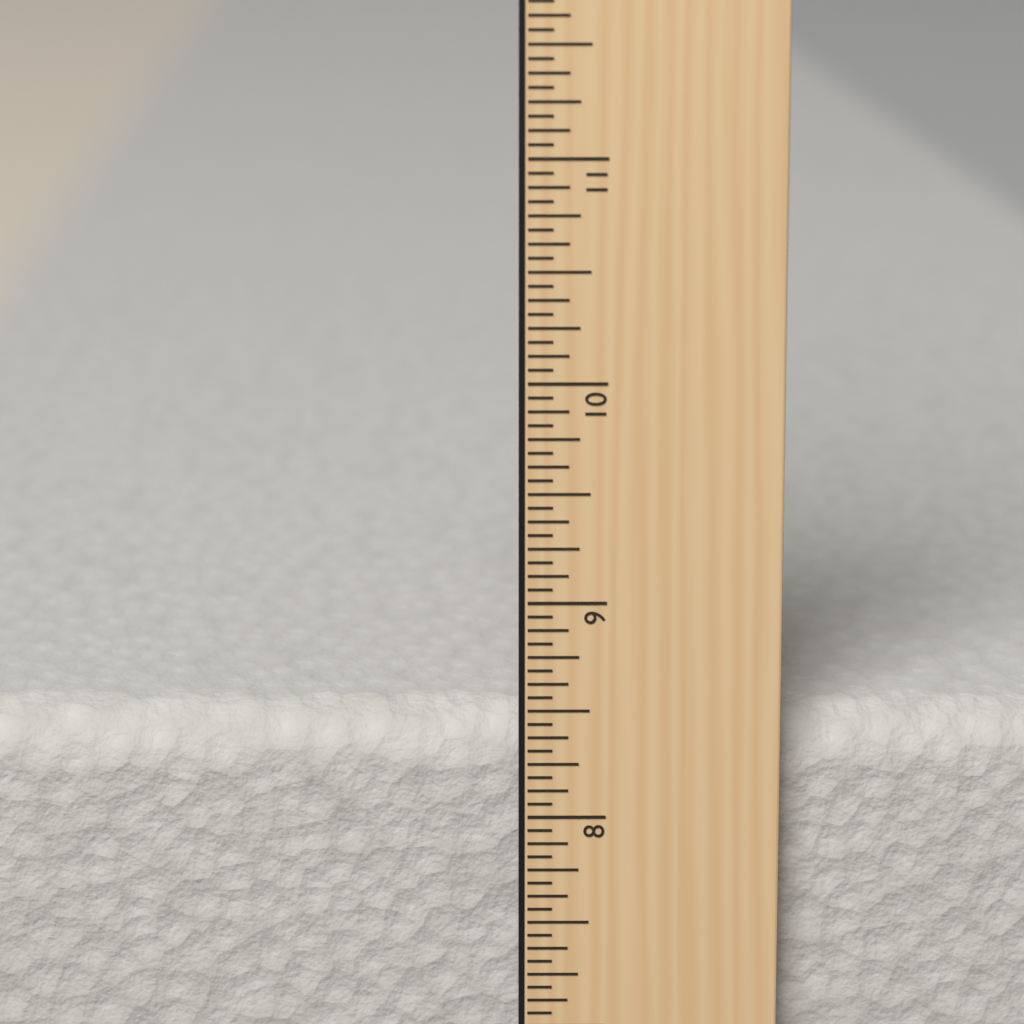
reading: 8.4375 in
